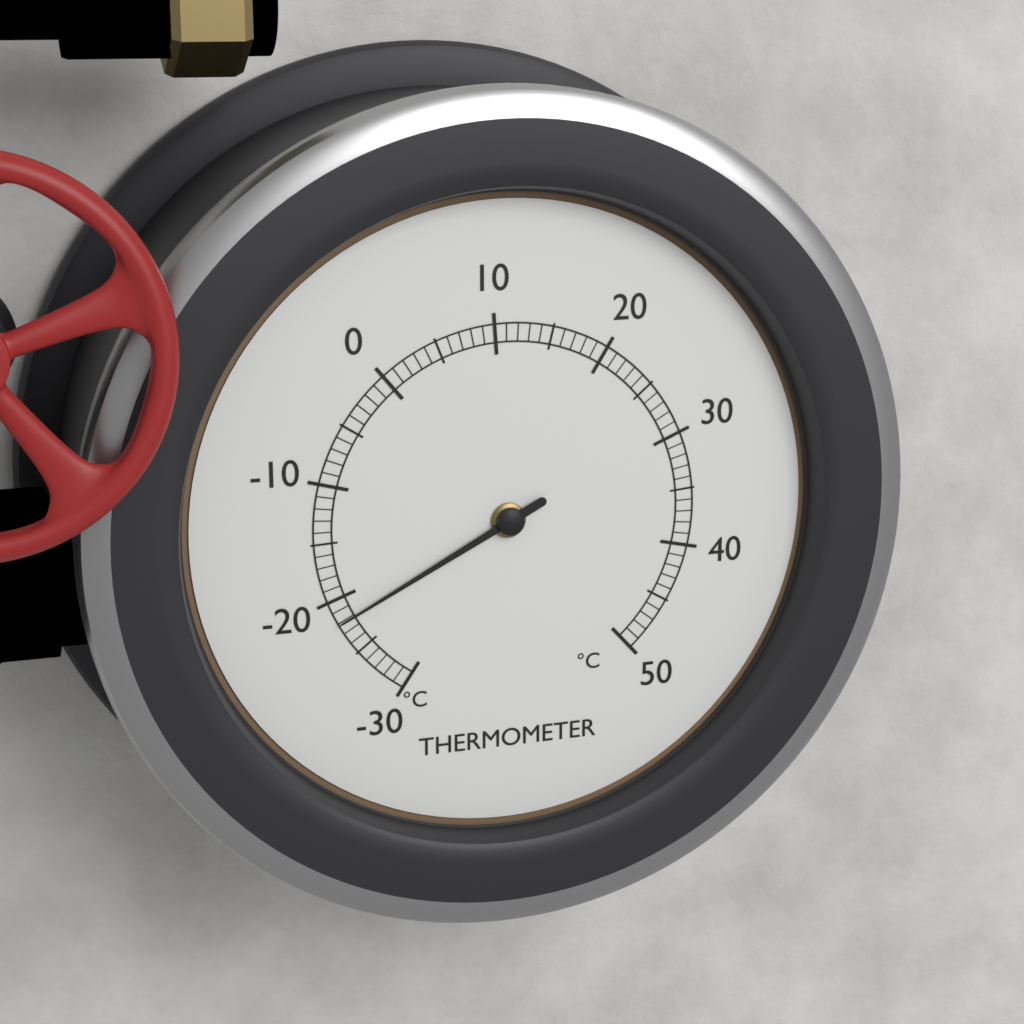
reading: -22 °C
